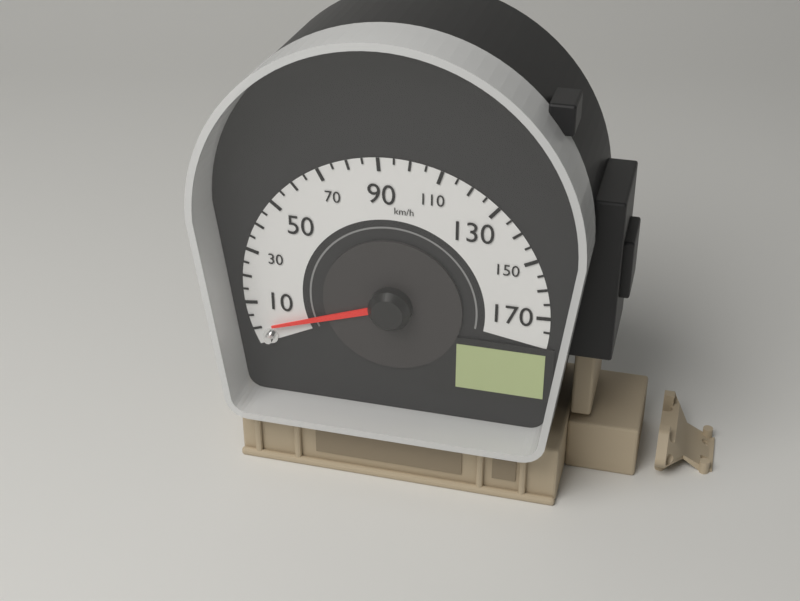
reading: 0 km/h
